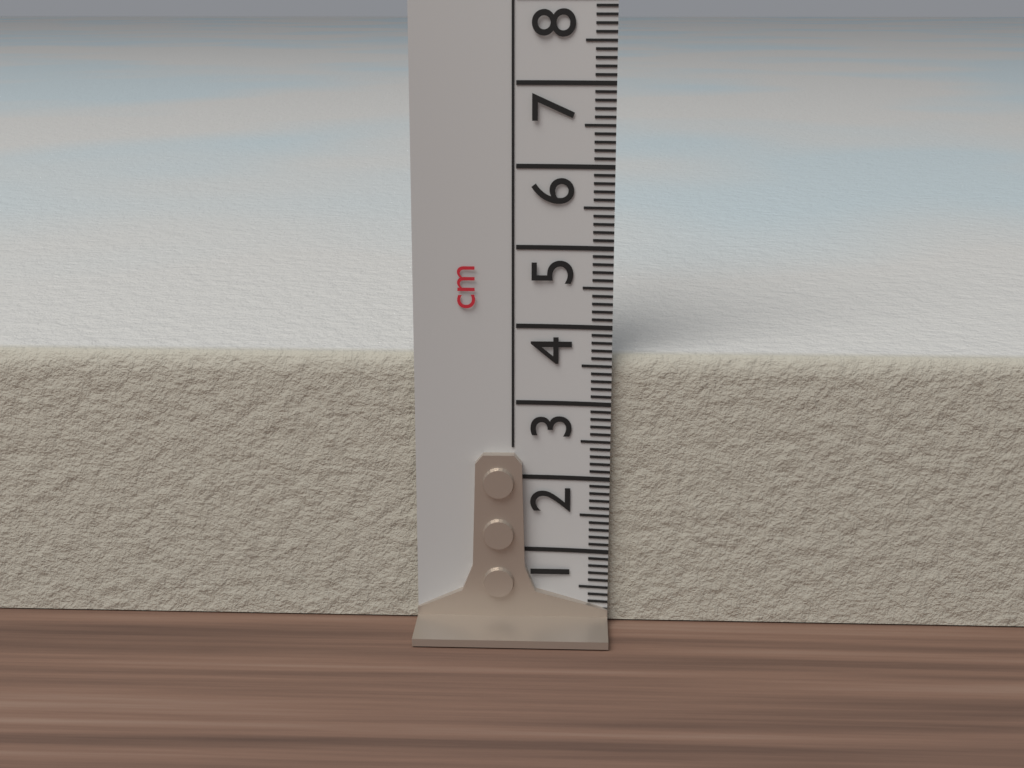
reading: 3.6 cm
